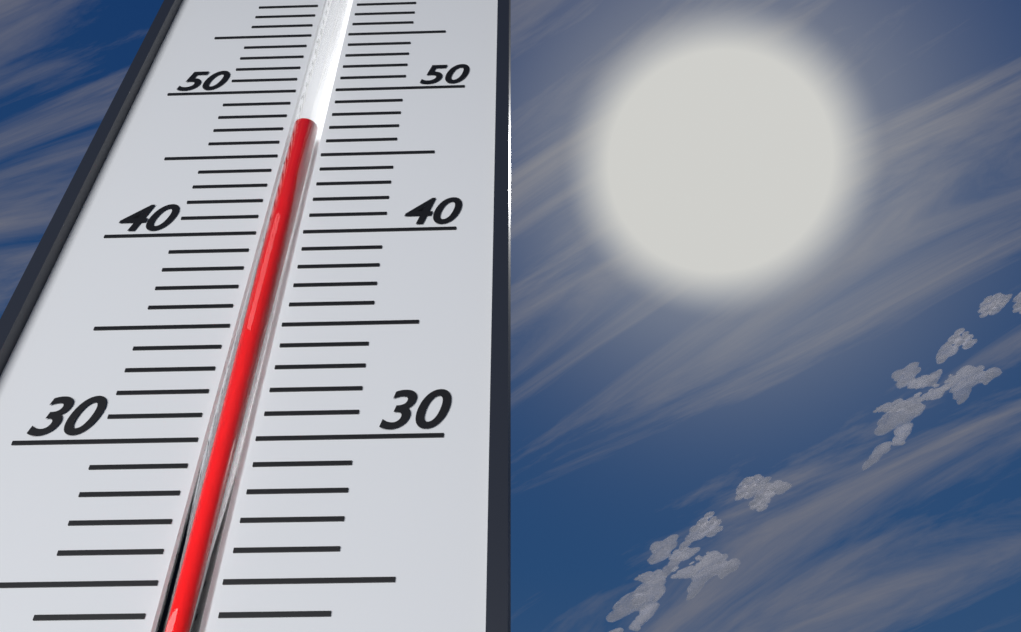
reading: 47 (no unit)
